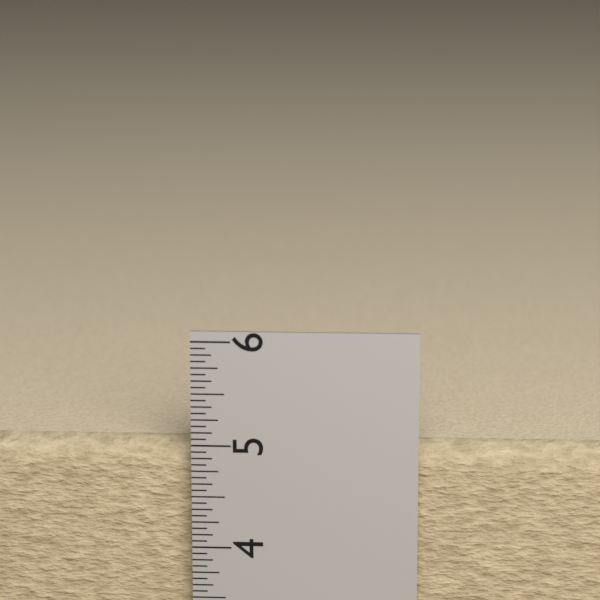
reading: 5.0000 in
